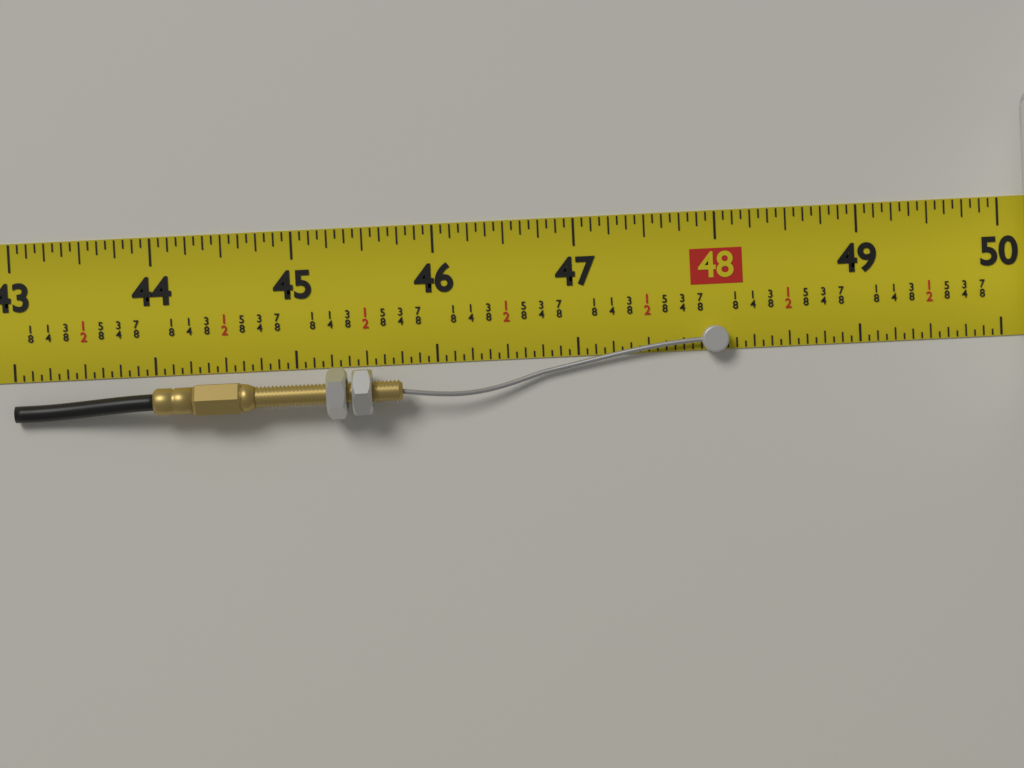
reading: 48.0625 in
